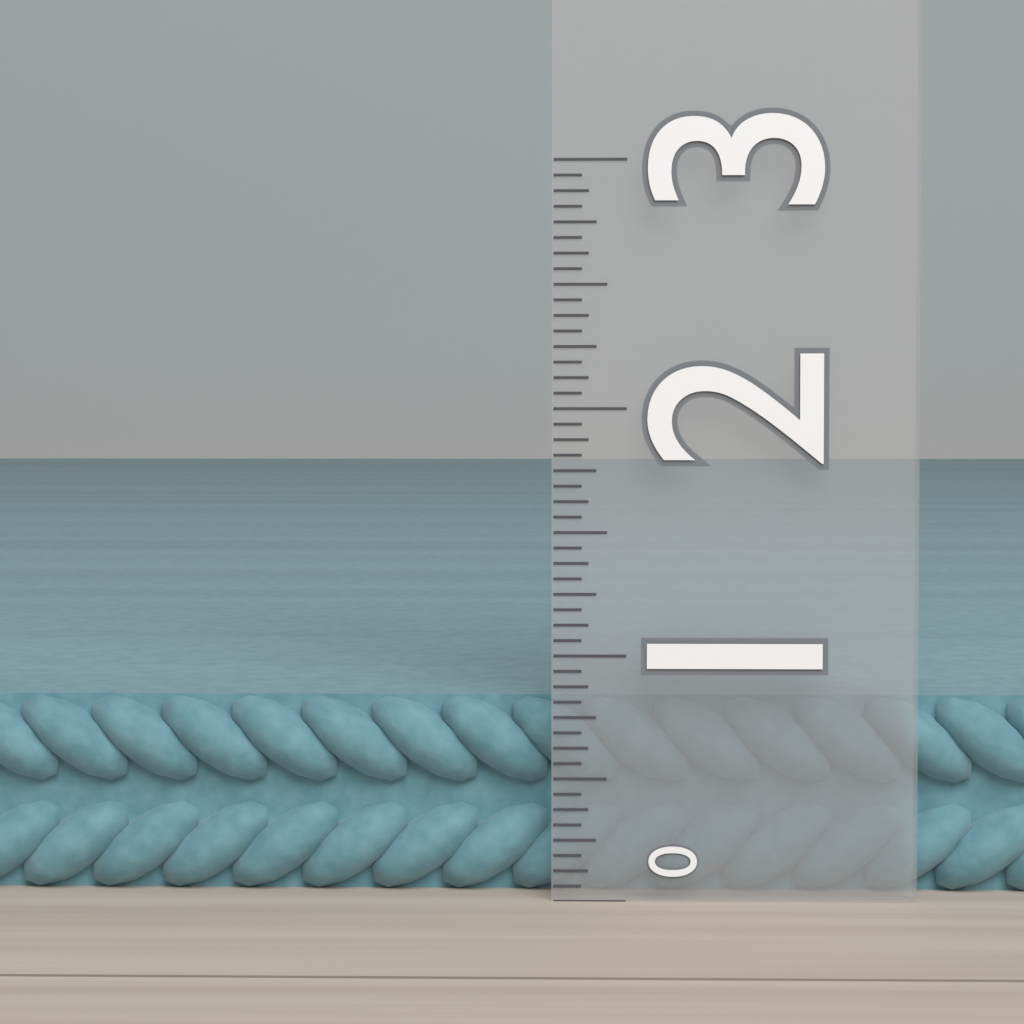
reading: 0.8125 (no unit)
